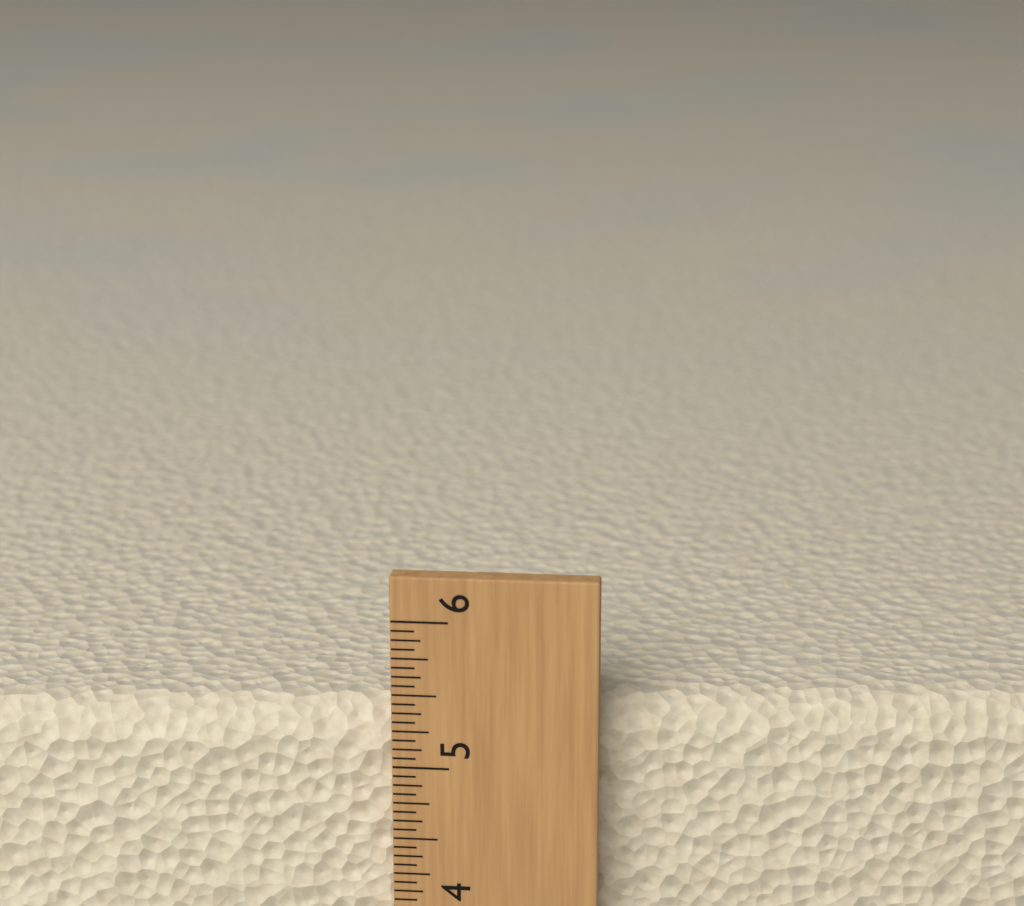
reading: 5.3750 (no unit)
